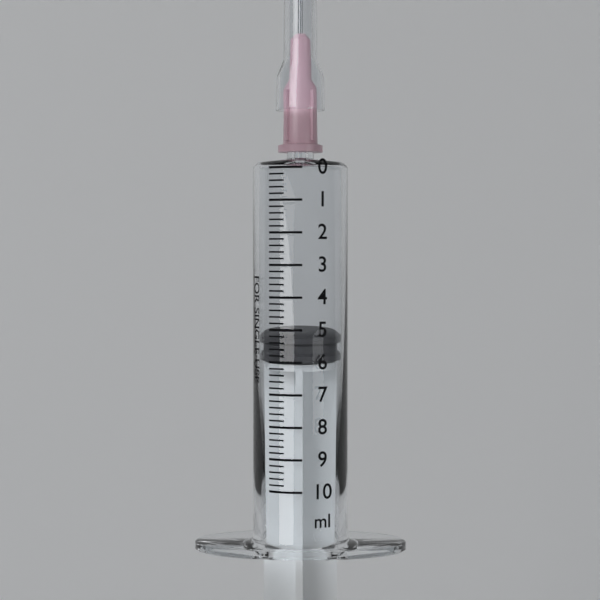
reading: 5.2 ml
